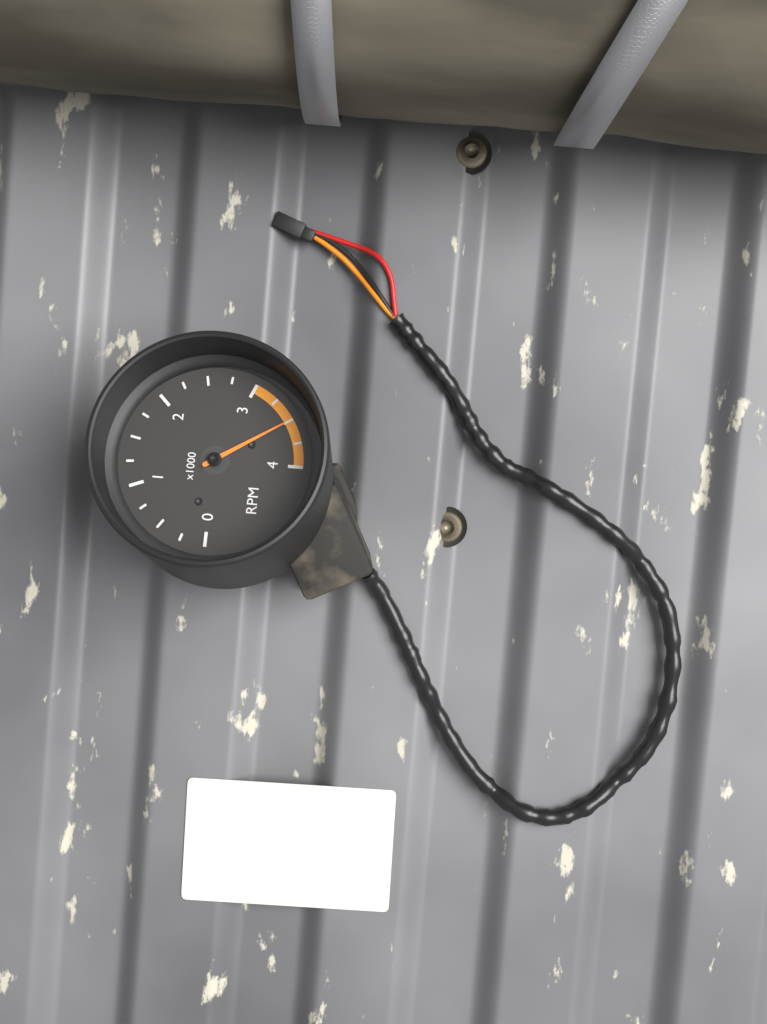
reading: 3.50 x1000 RPM
